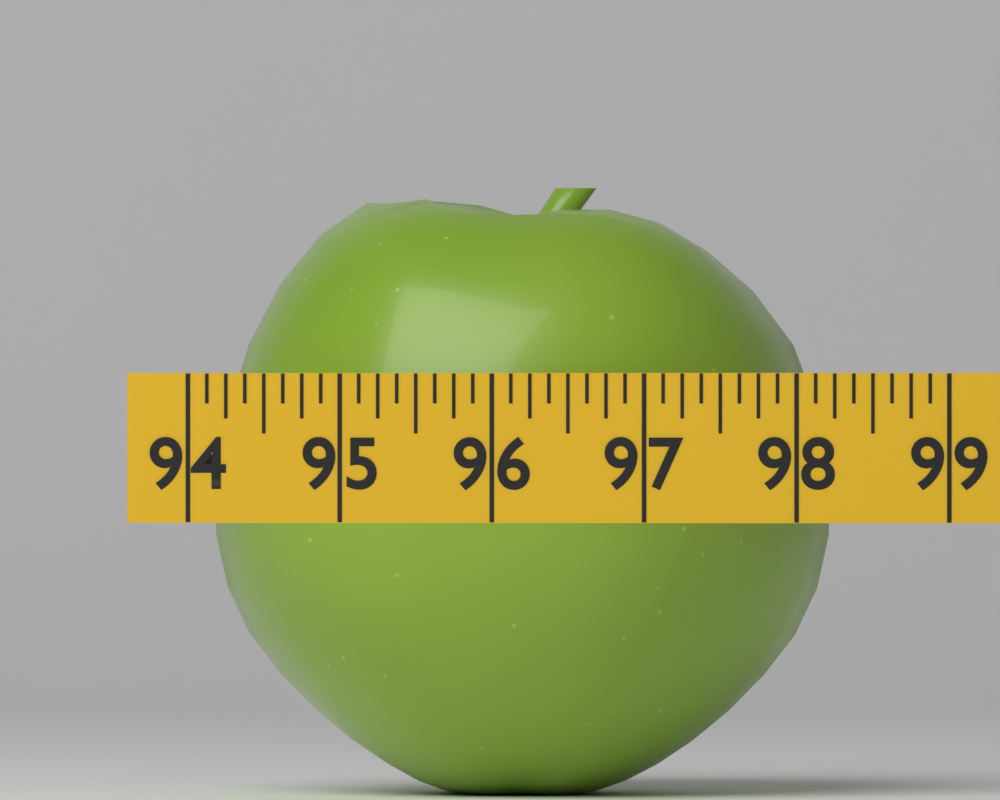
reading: 98.125 (no unit)
